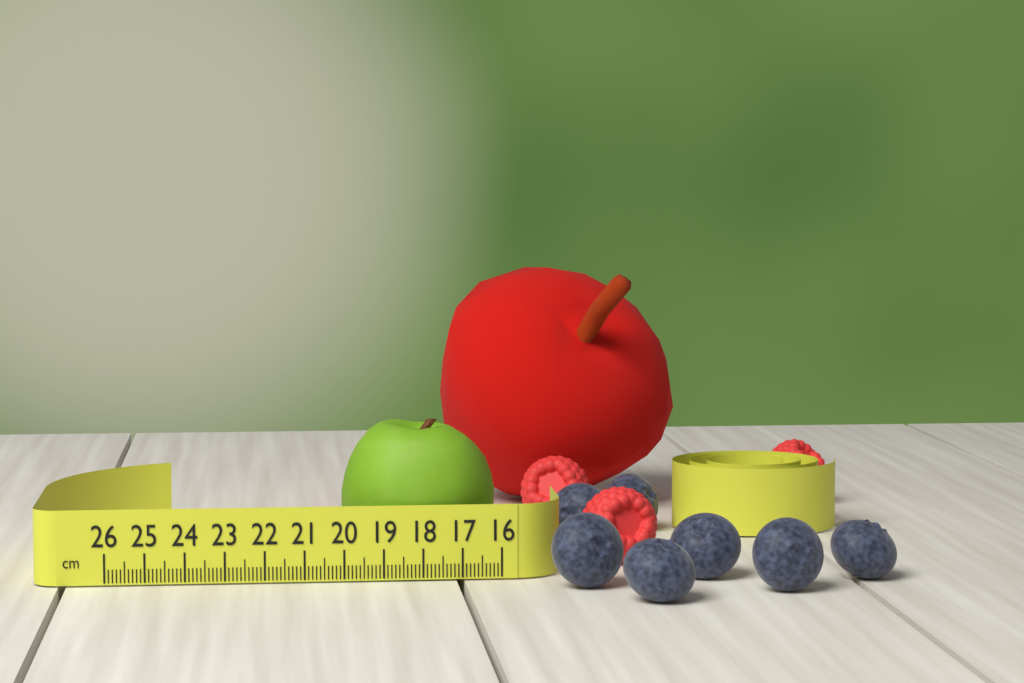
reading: 20.0 cm
